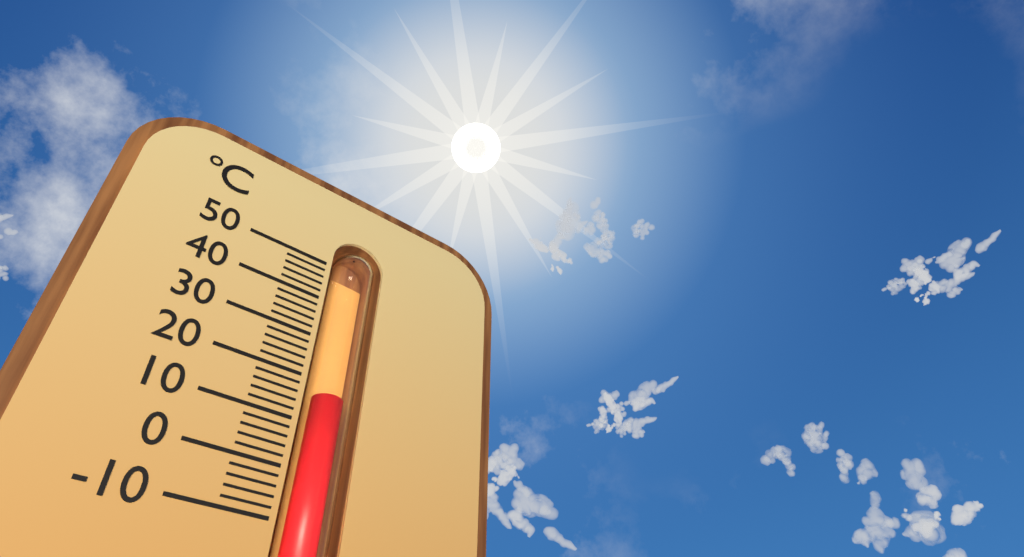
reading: 18 °C
